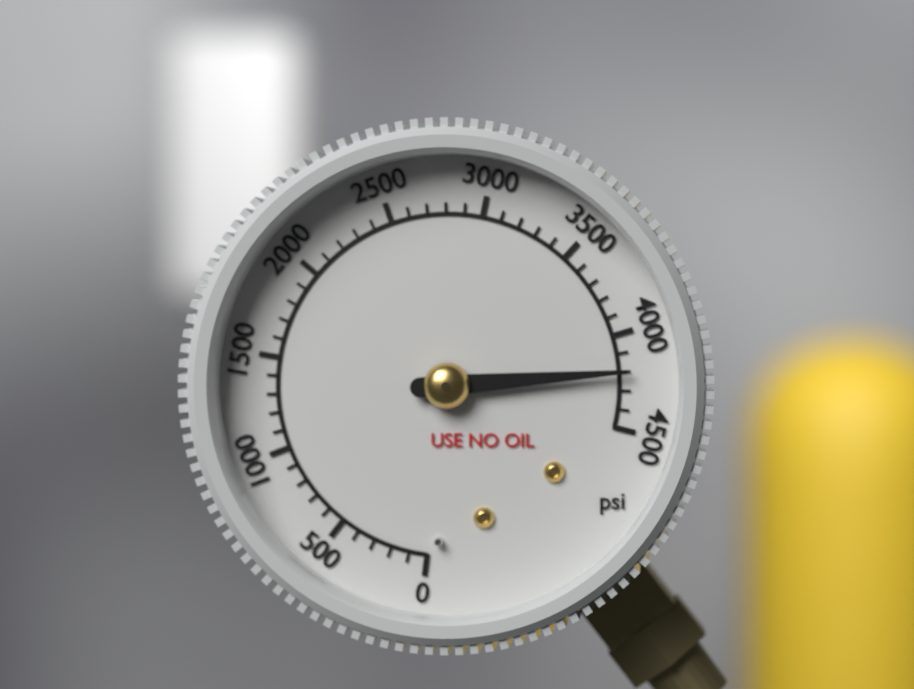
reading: 4200 psi
